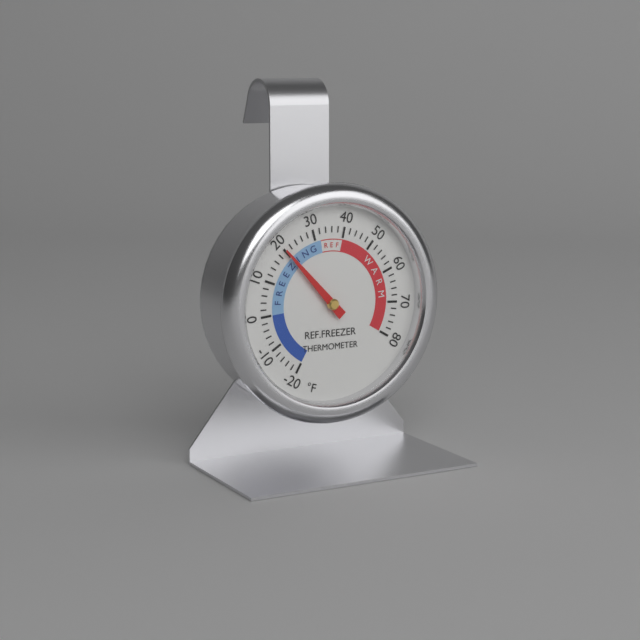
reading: 20 °F
